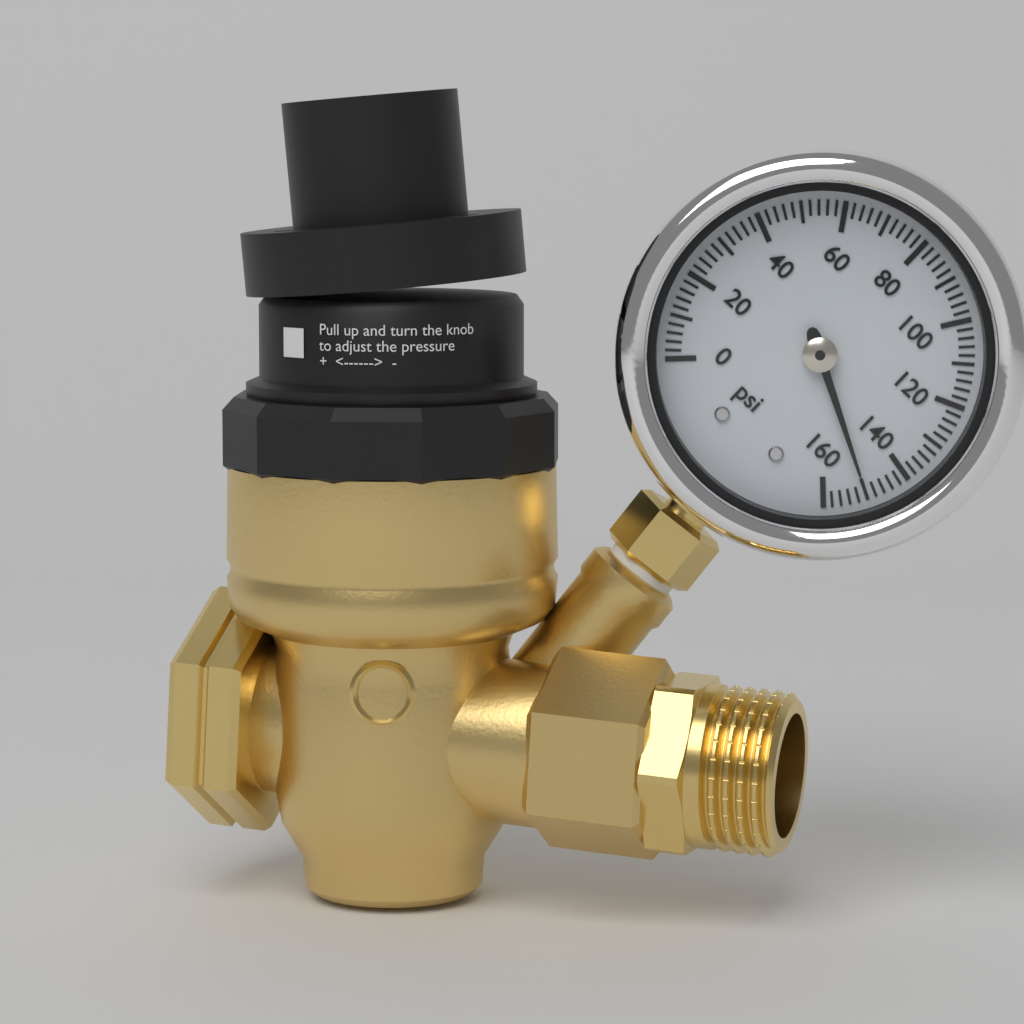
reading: 150 psi
